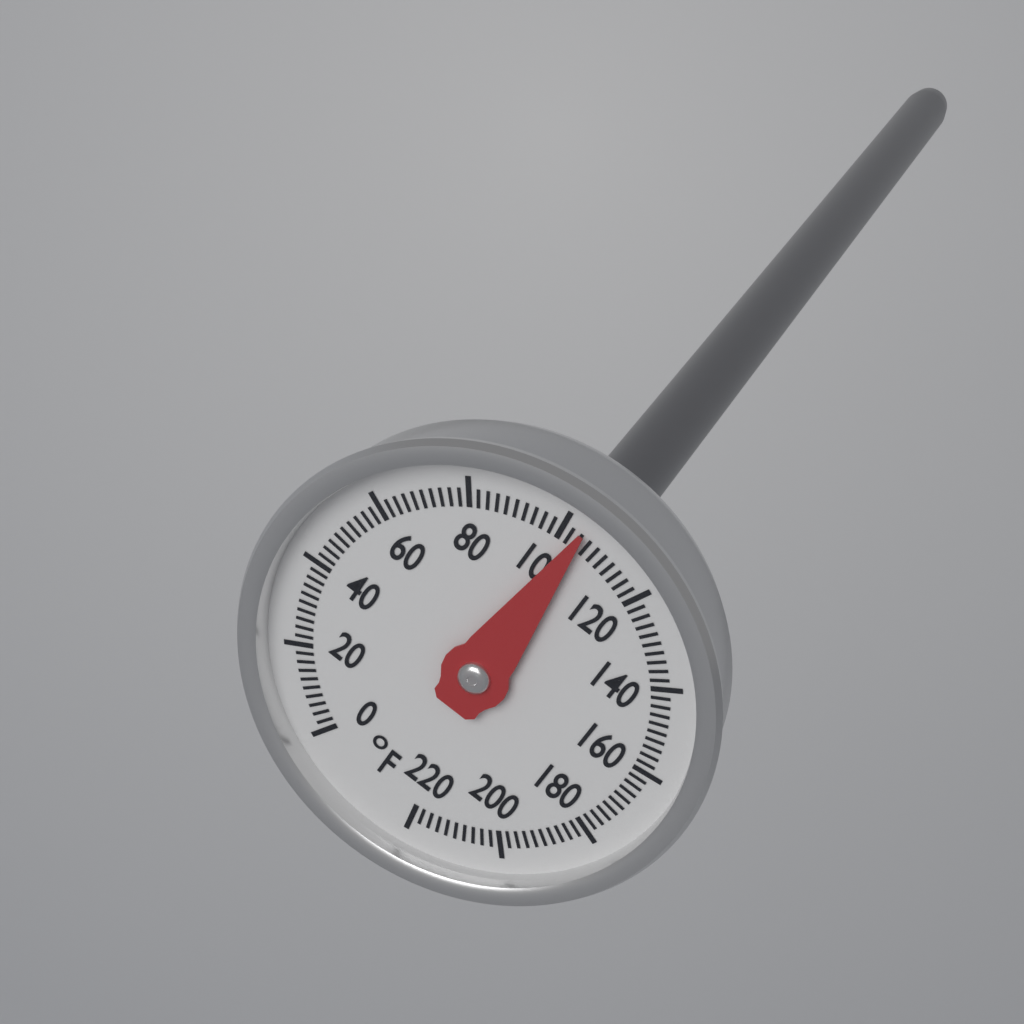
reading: 104 °F
